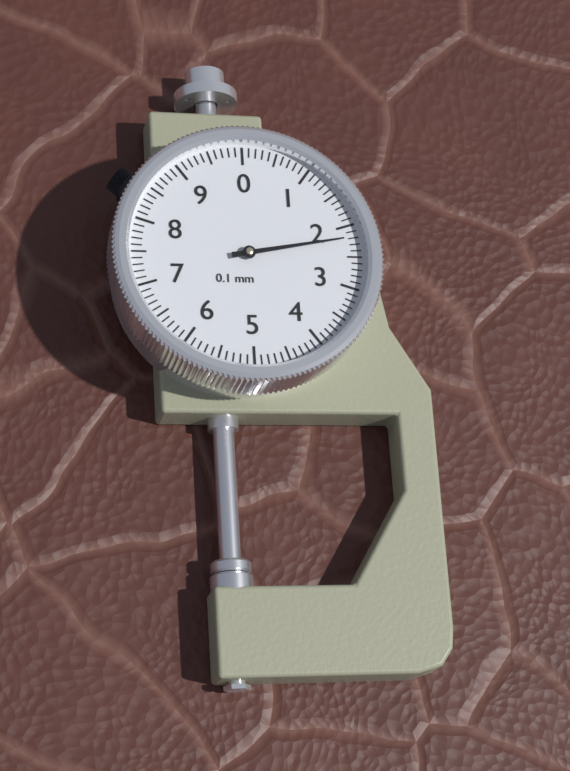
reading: 2.2 mm
